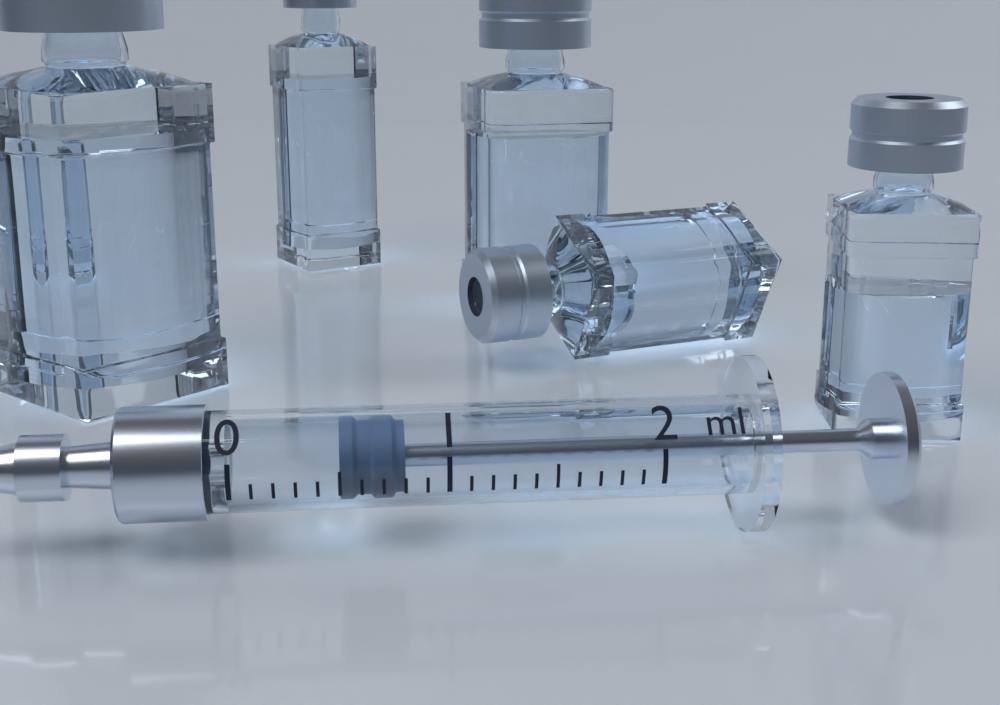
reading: 0.5 ml
